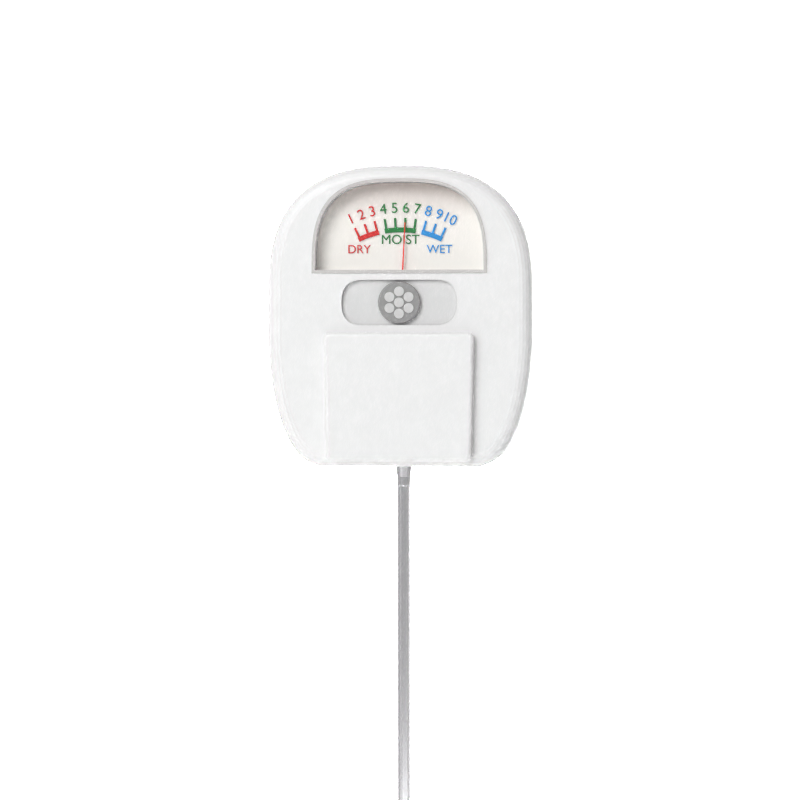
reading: 6 (no unit)
